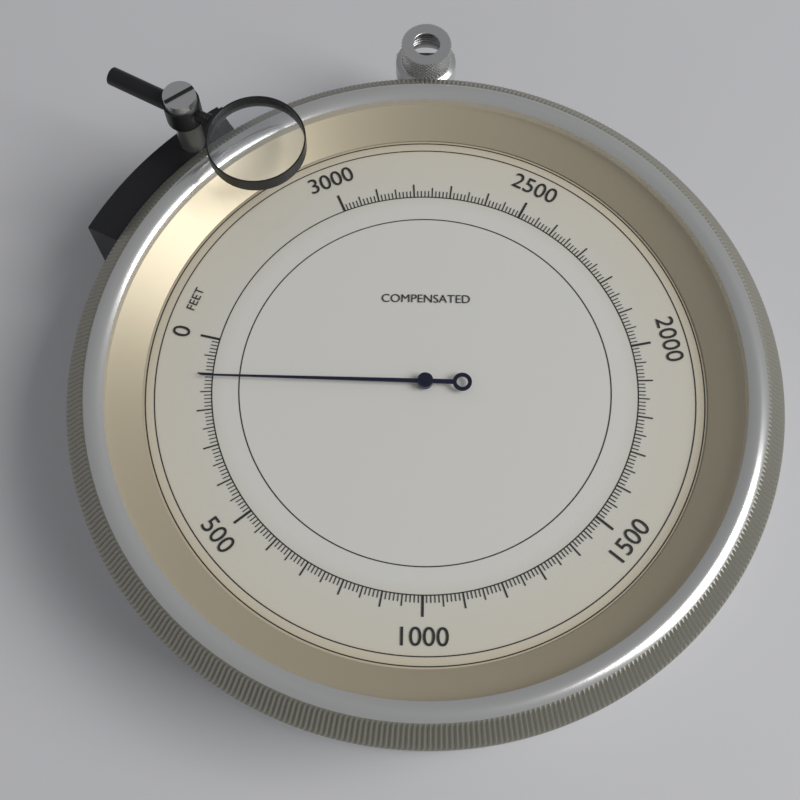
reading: 110 feet
